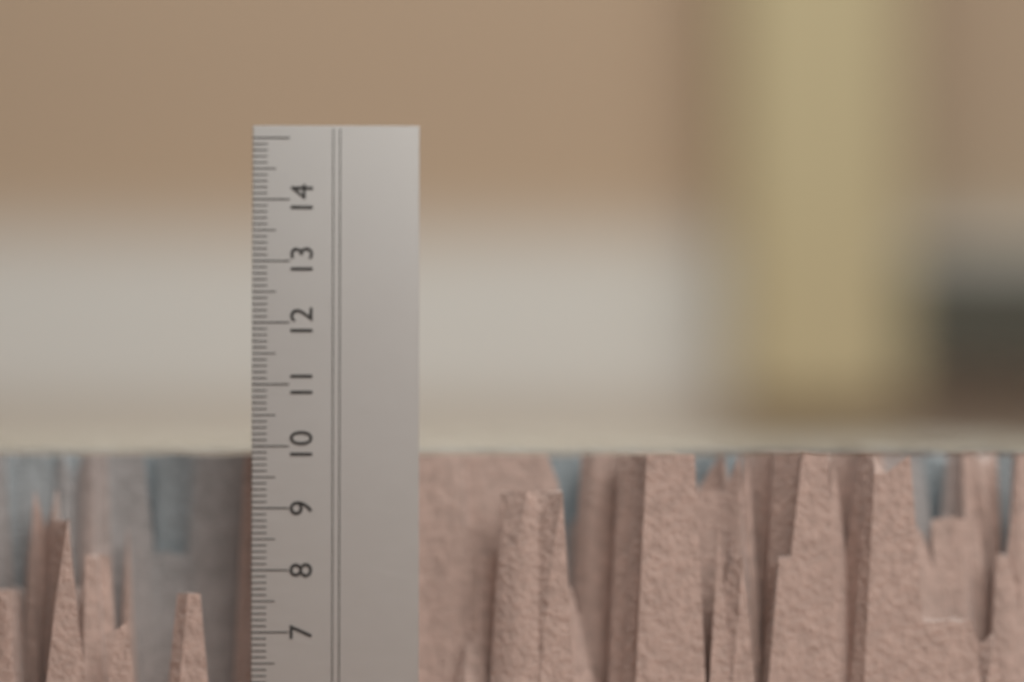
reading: 9.9 cm
